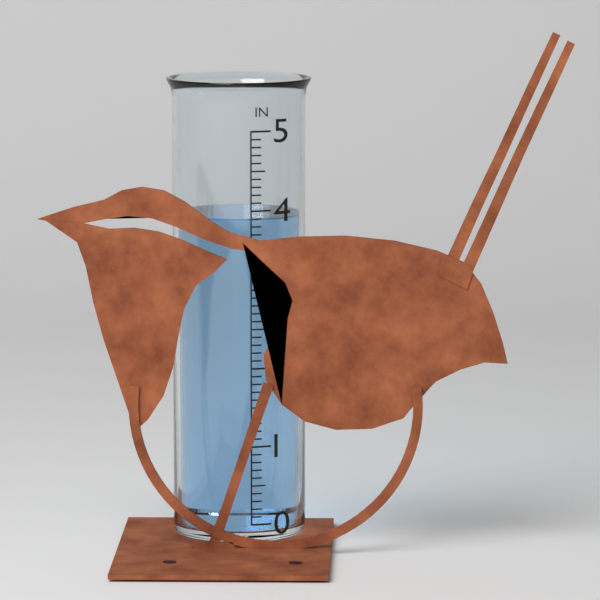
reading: 3.9 in
